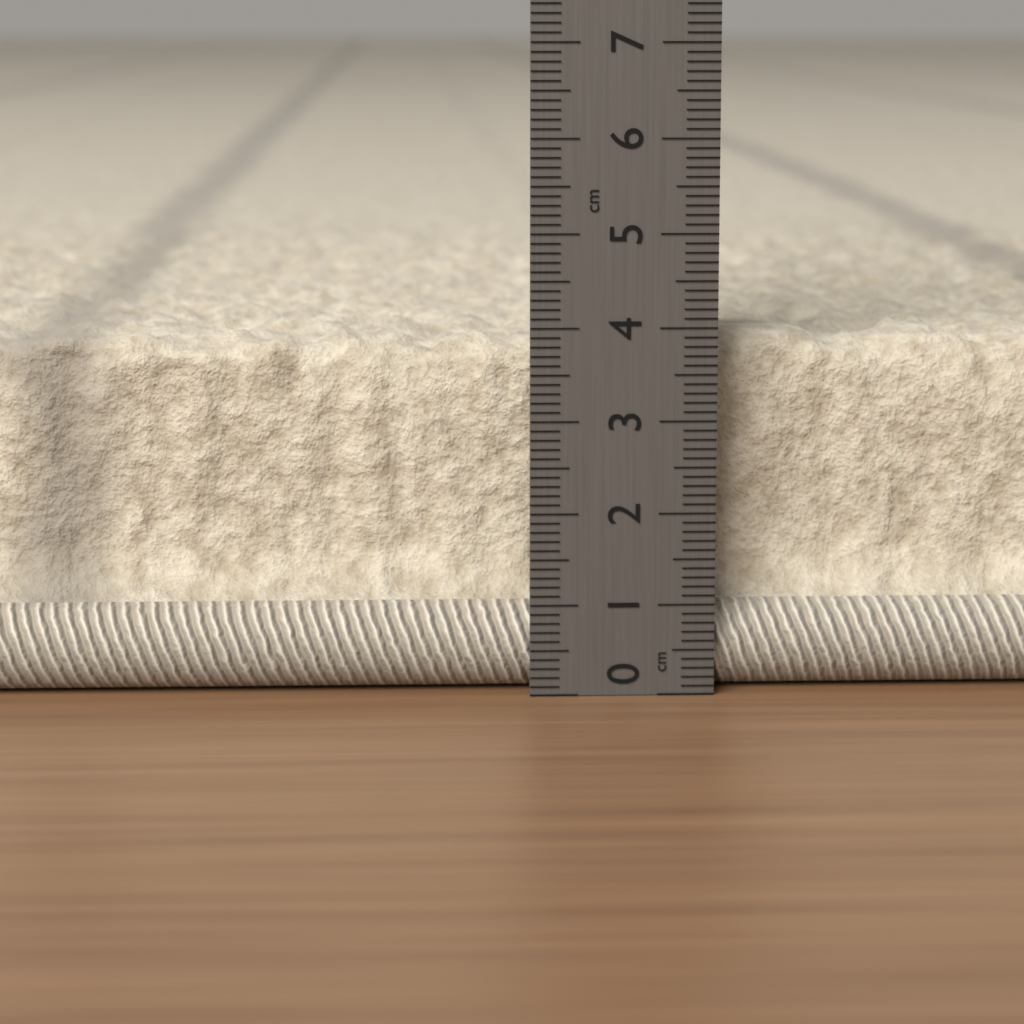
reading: 3.9 cm
